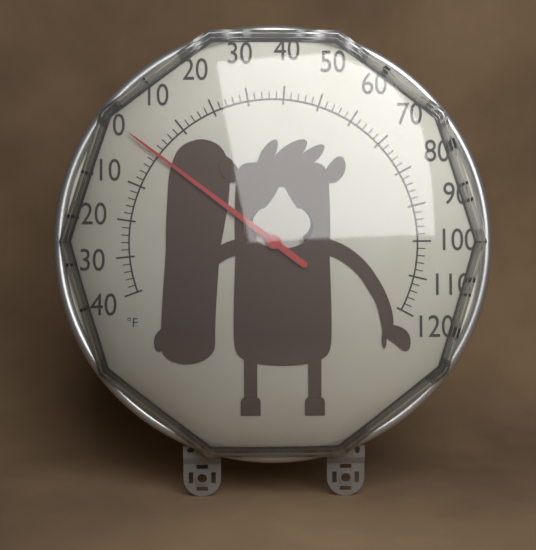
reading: 0 °F
